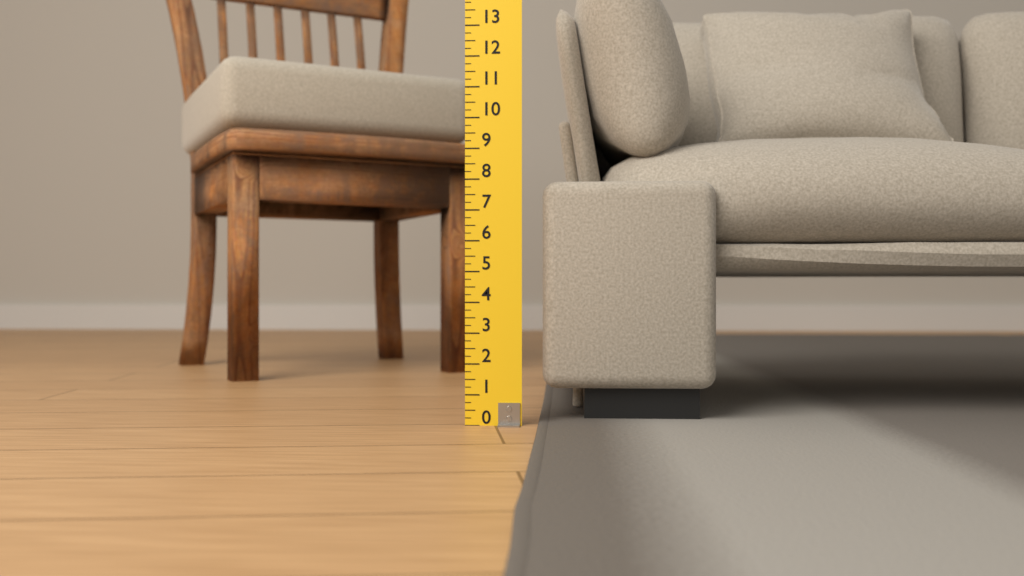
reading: 8.00 (no unit)
